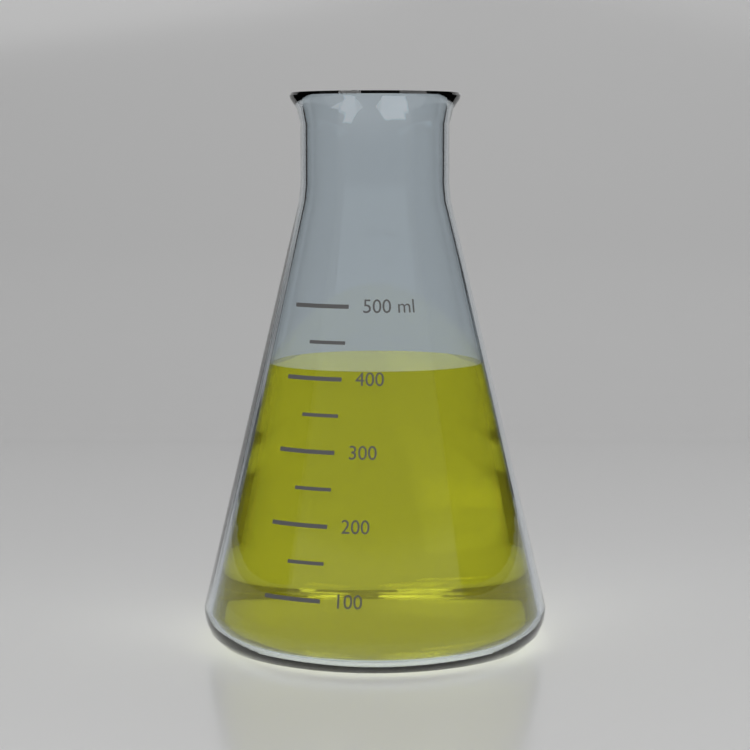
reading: 410 ml
